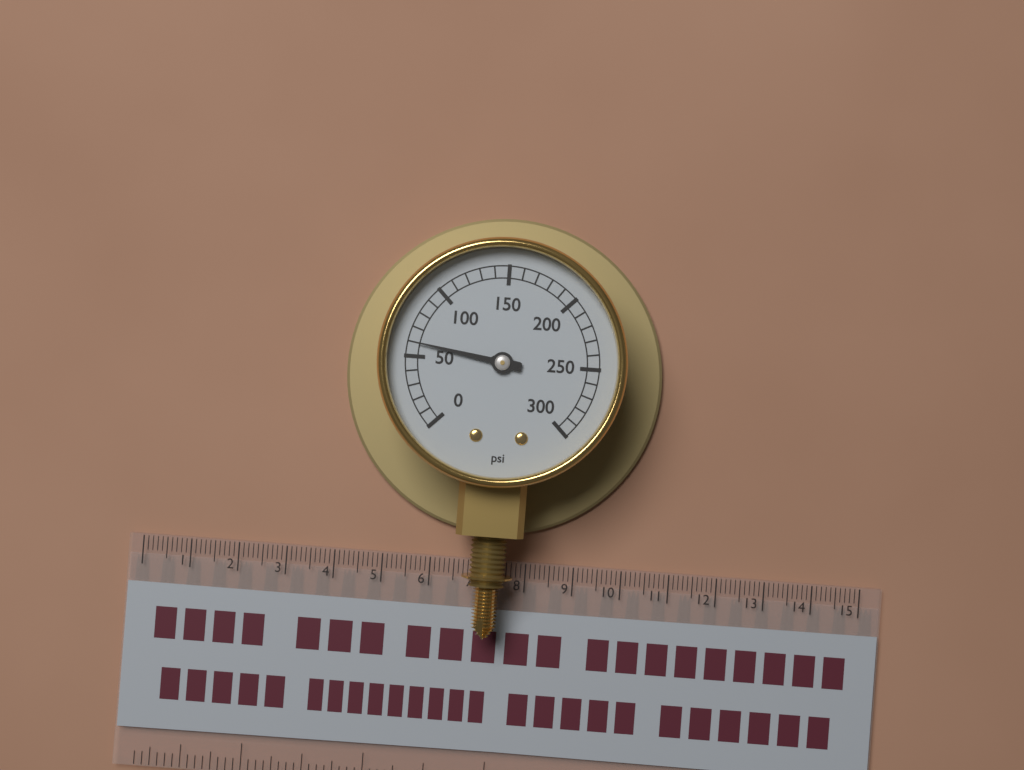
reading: 60 psi
